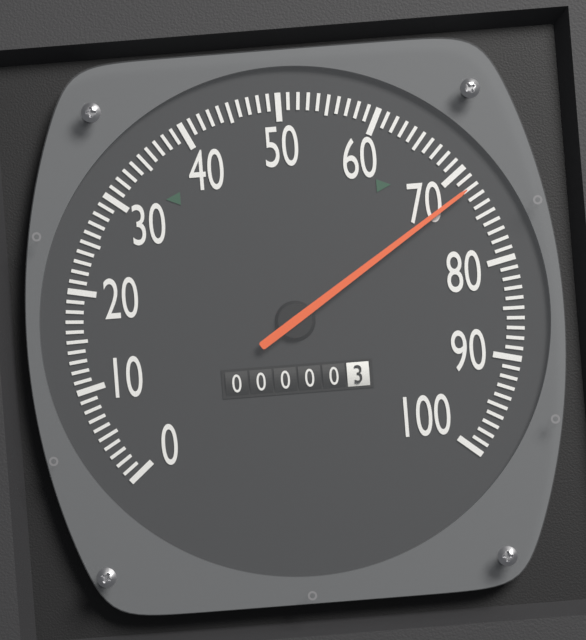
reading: 72 (no unit)
